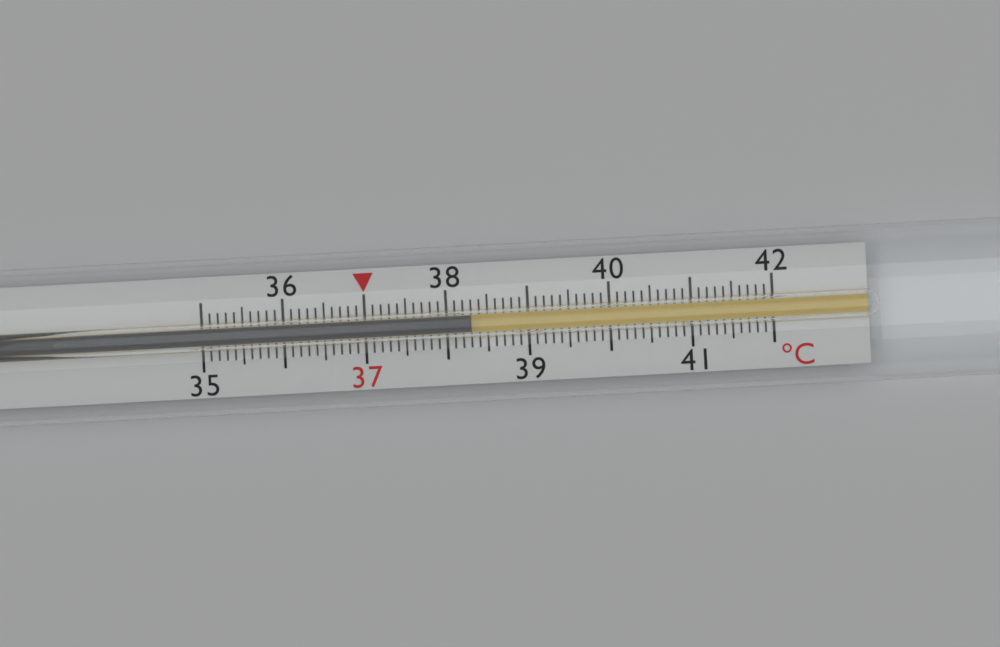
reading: 38.3 °C
